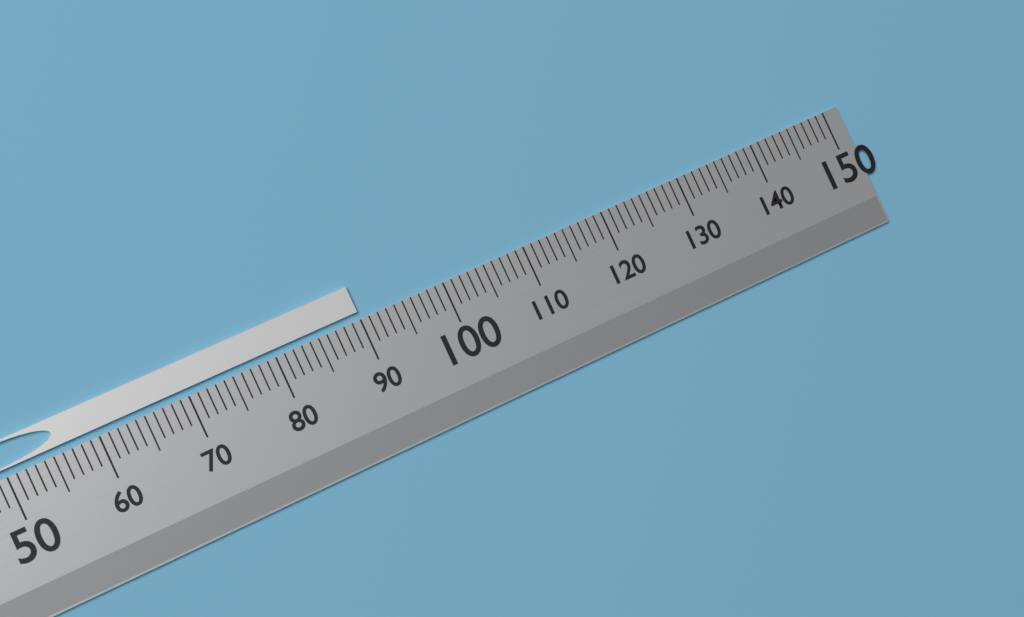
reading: 90 (no unit)
